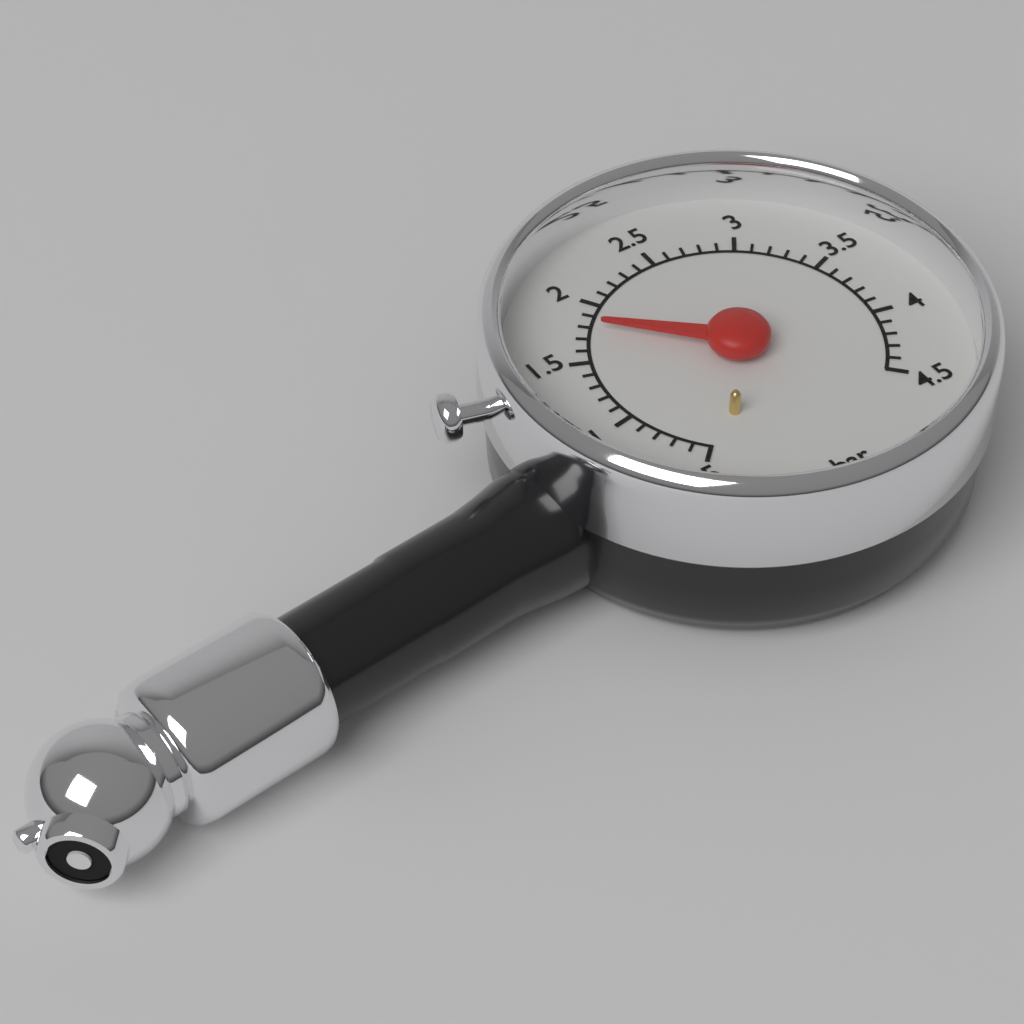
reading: 1.8 bar
